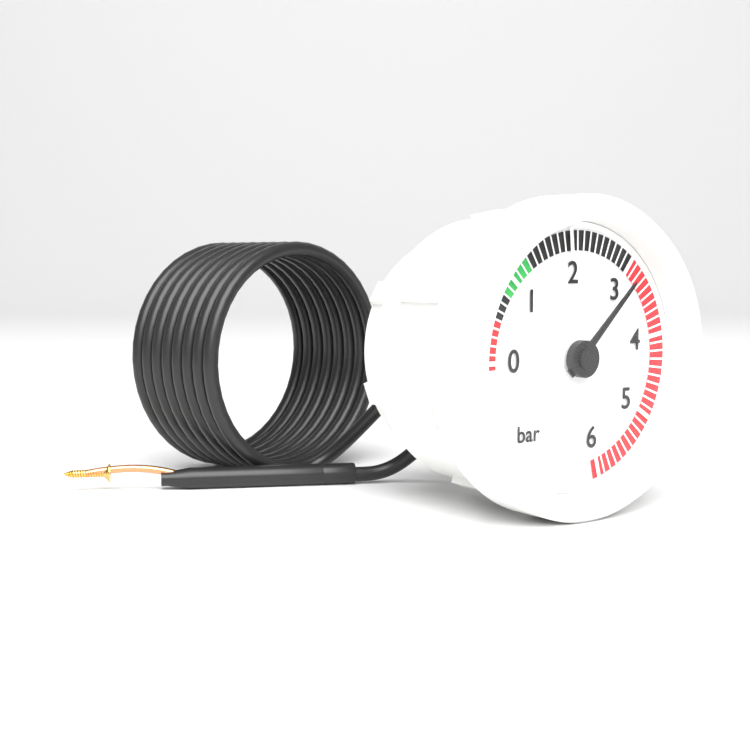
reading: 3.2 bar
